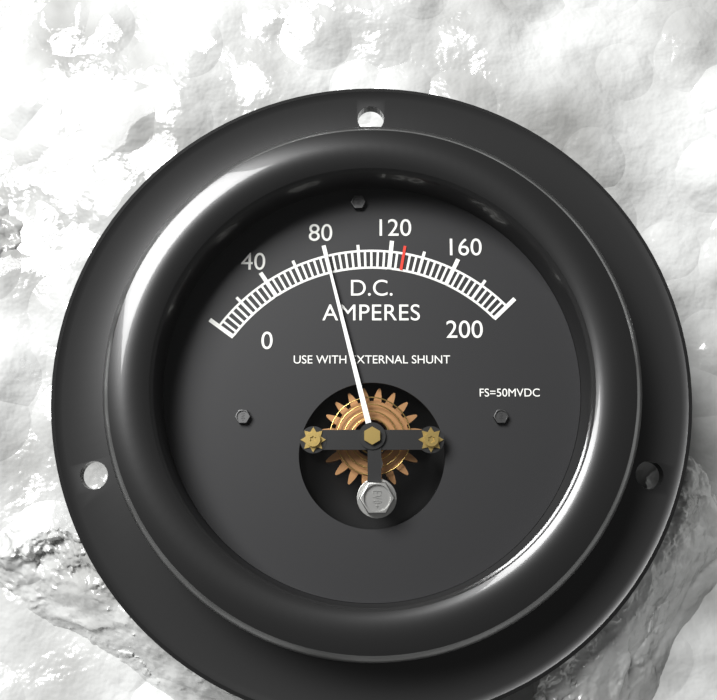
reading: 80 A
